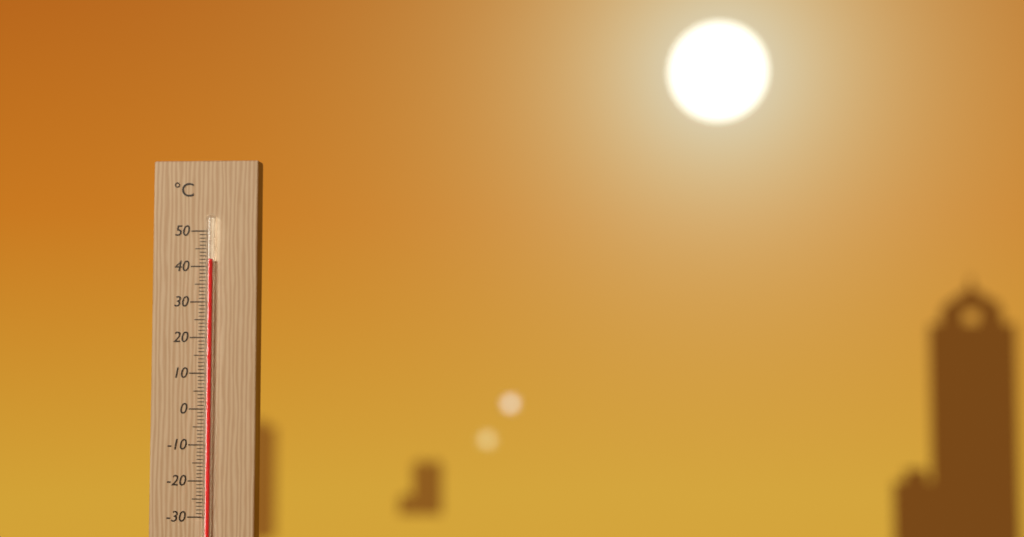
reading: 42 °C
